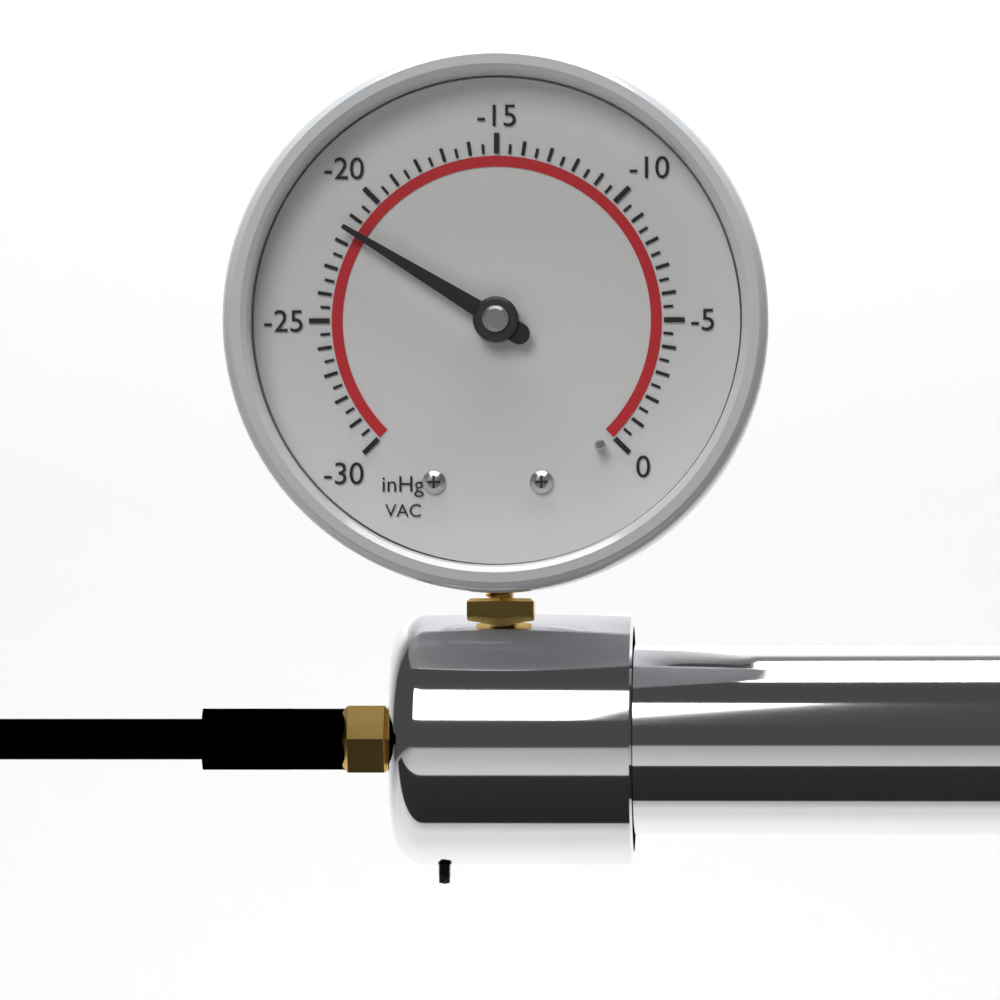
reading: -21.5 inHg
